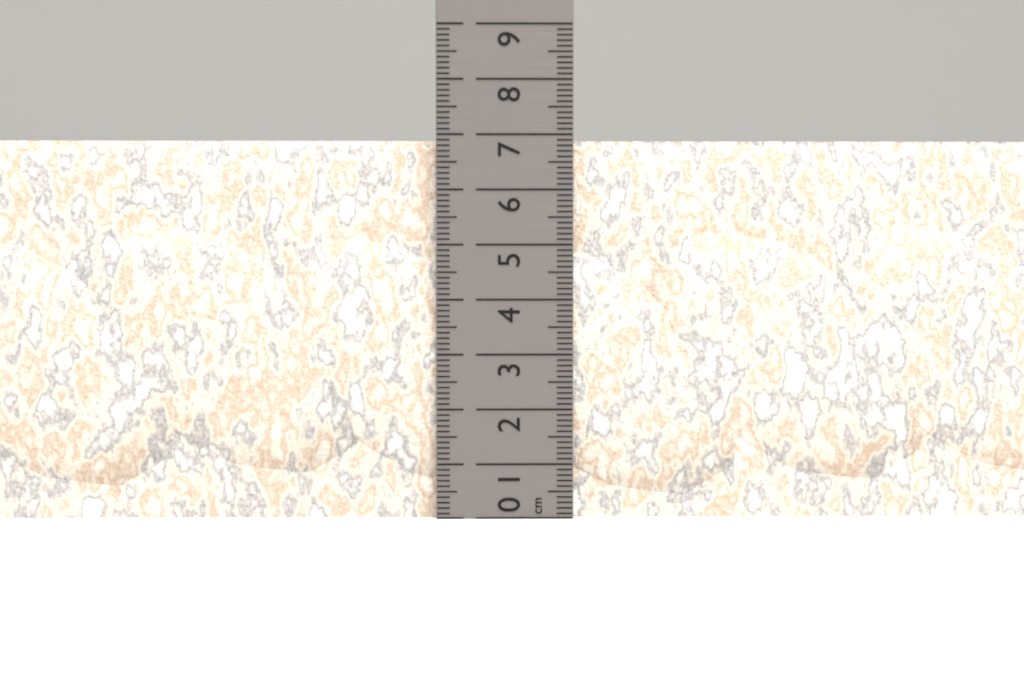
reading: 6.9 cm
